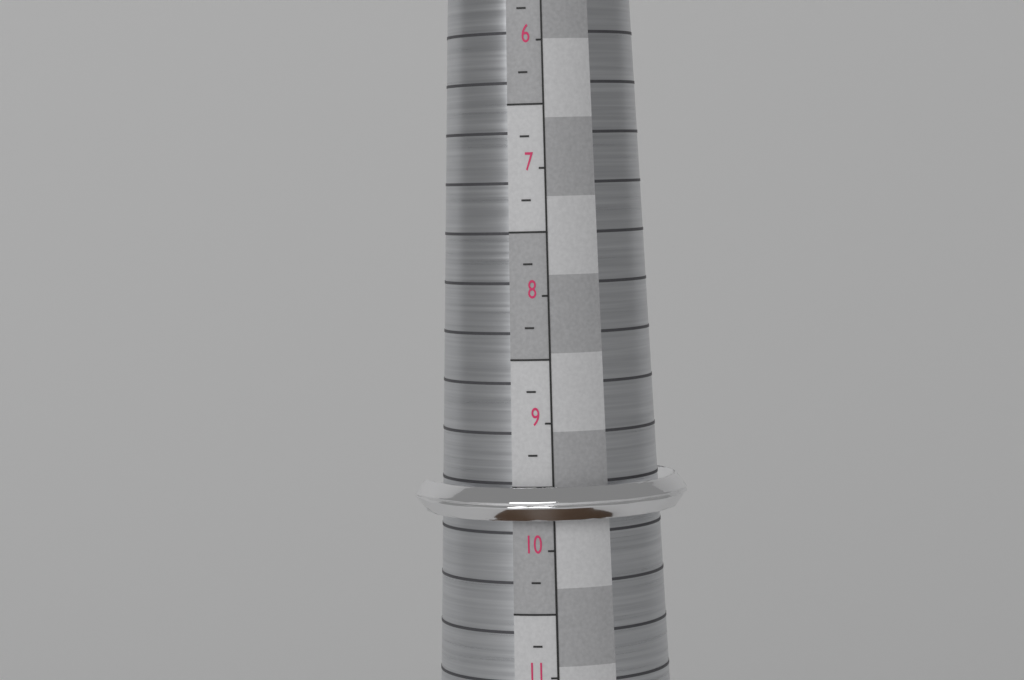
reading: 9.75 (no unit)
